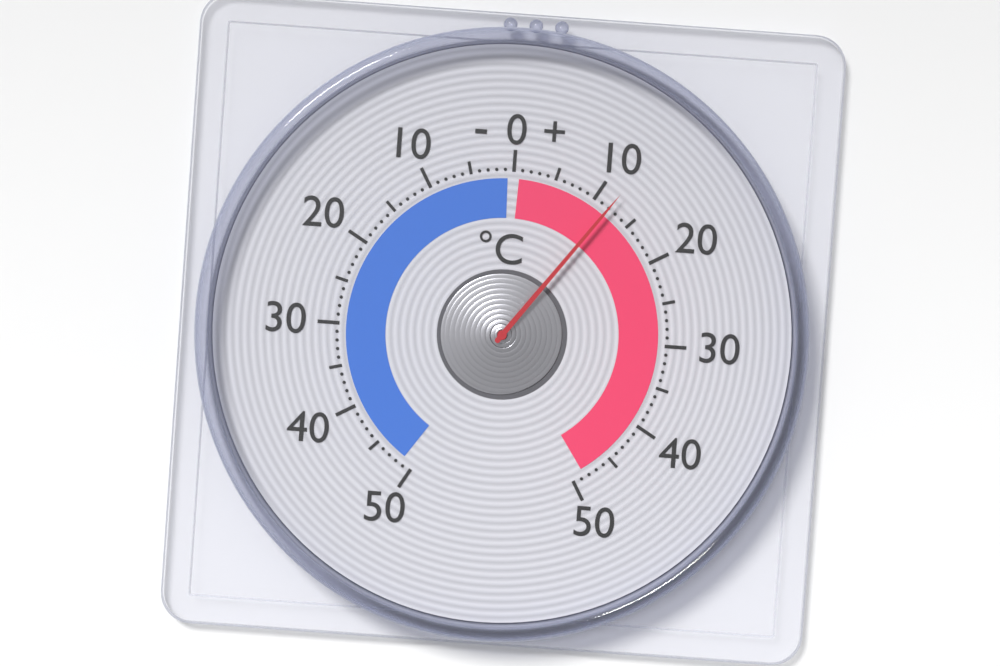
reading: 12 °C
